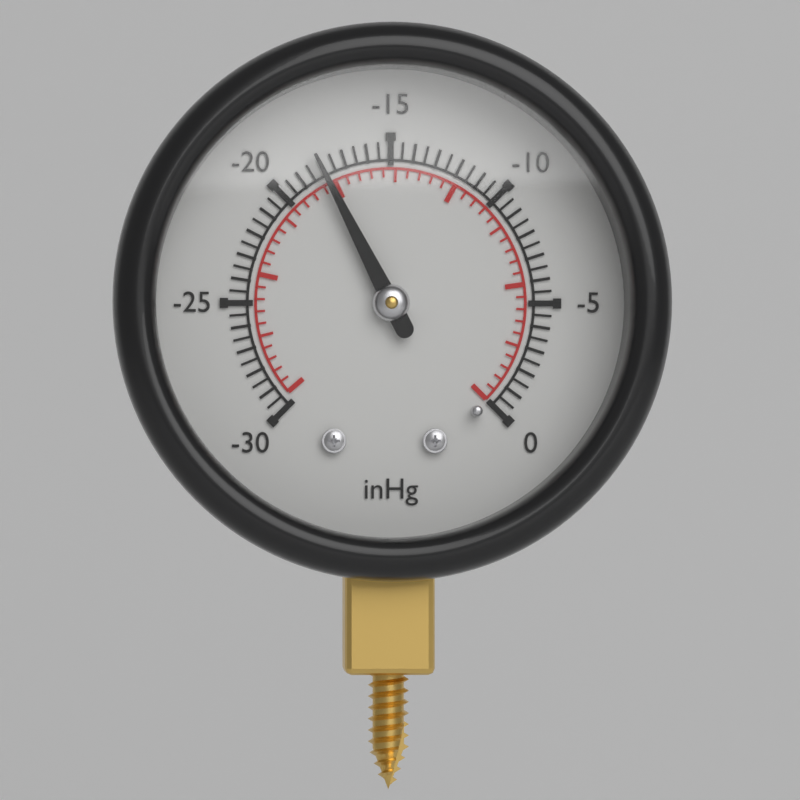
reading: -18.0 inHg
